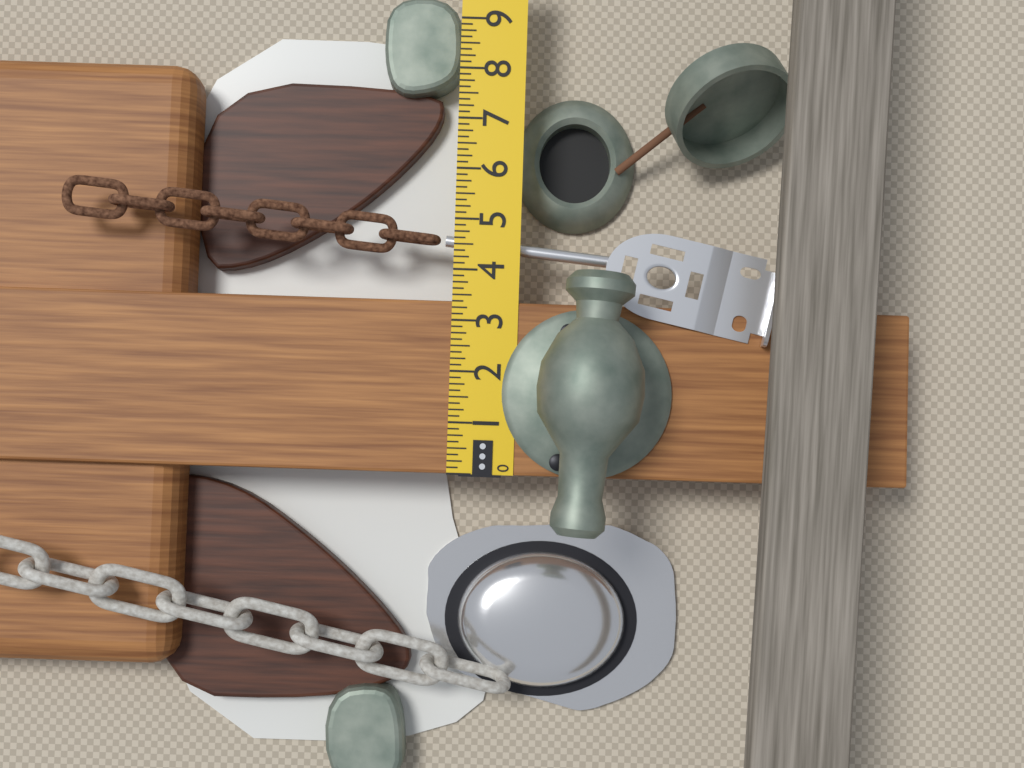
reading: 3.375 in
